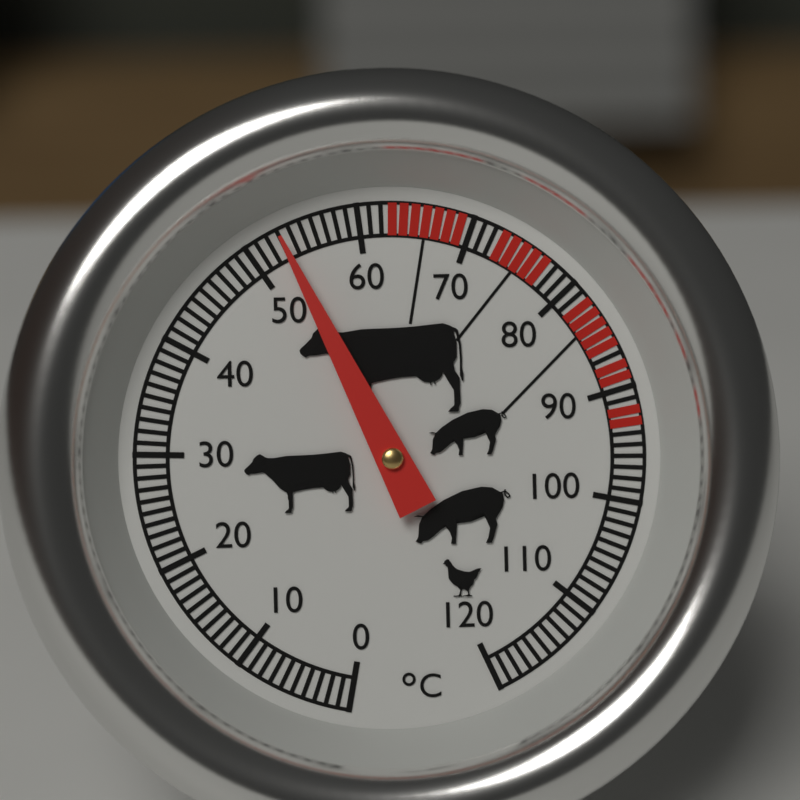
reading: 53 °C
